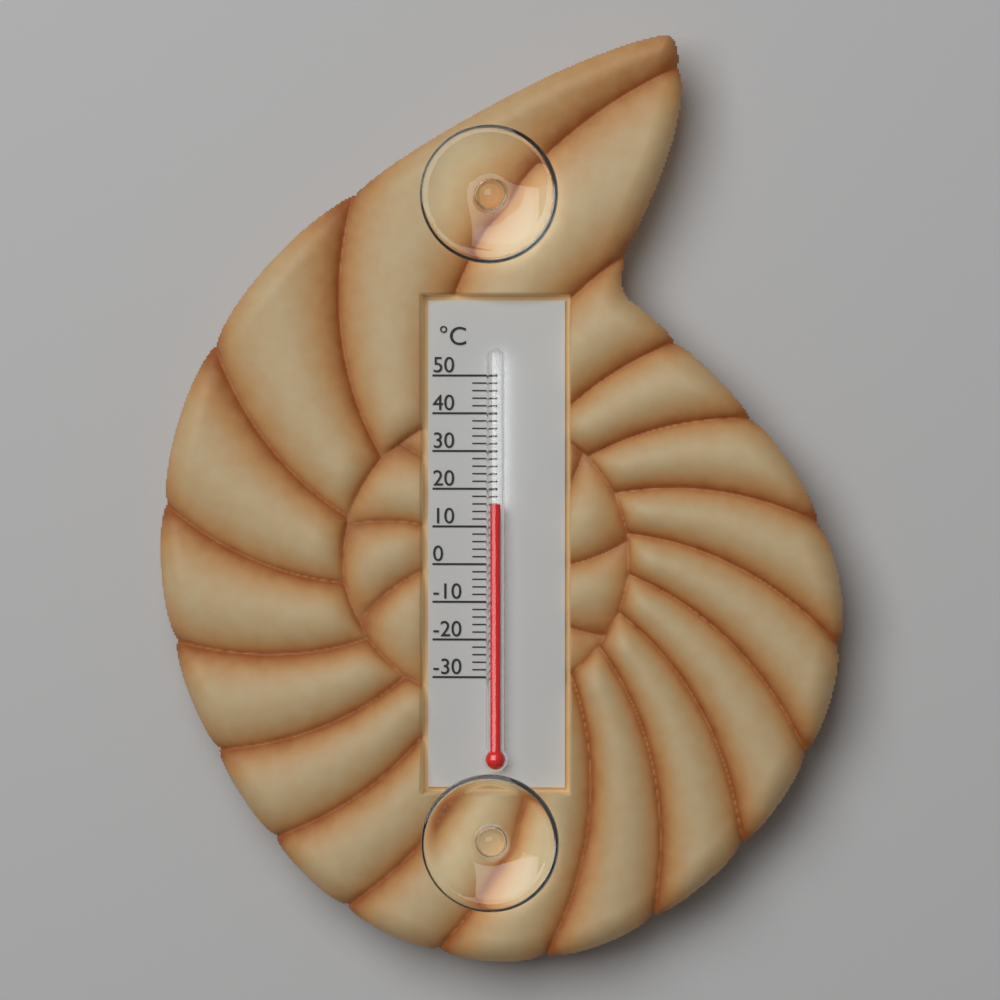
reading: 16 °C
